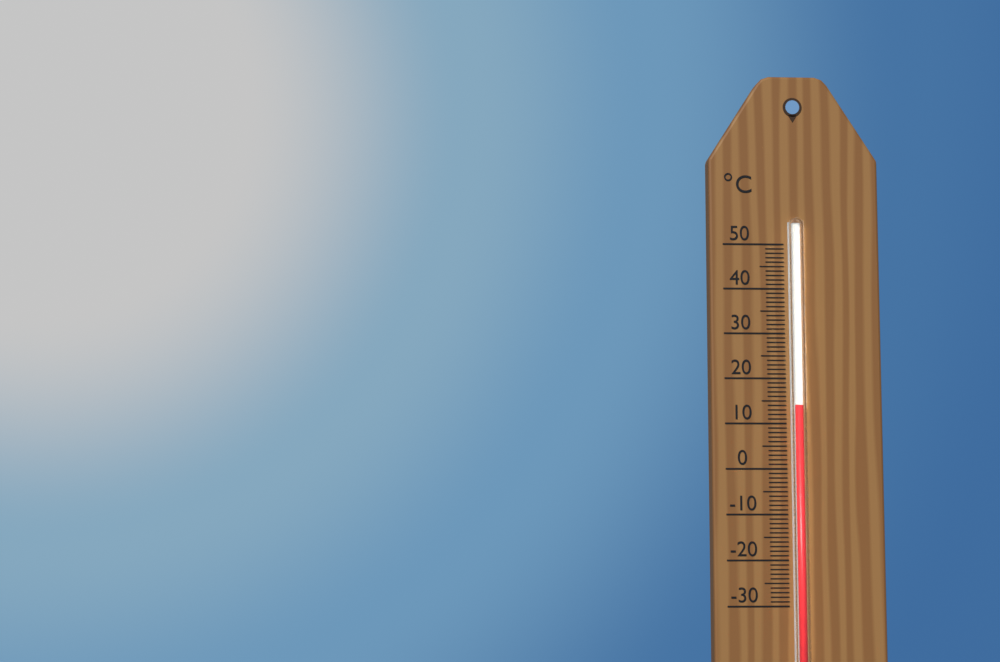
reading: 14 °C
